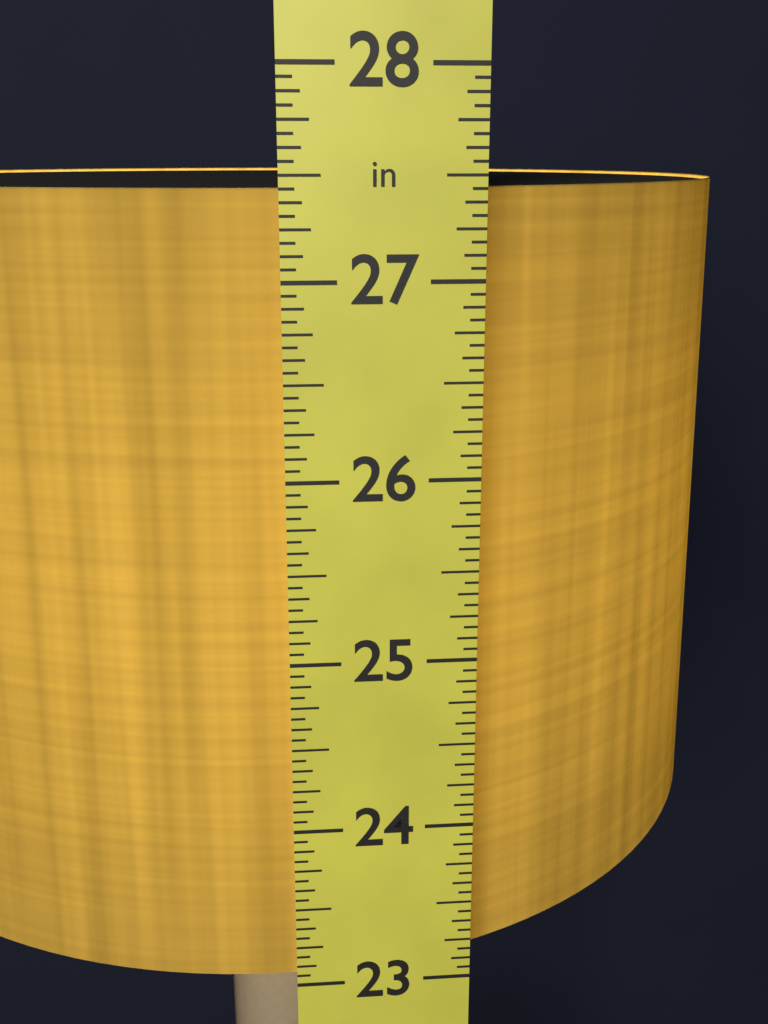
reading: 27.4375 in
